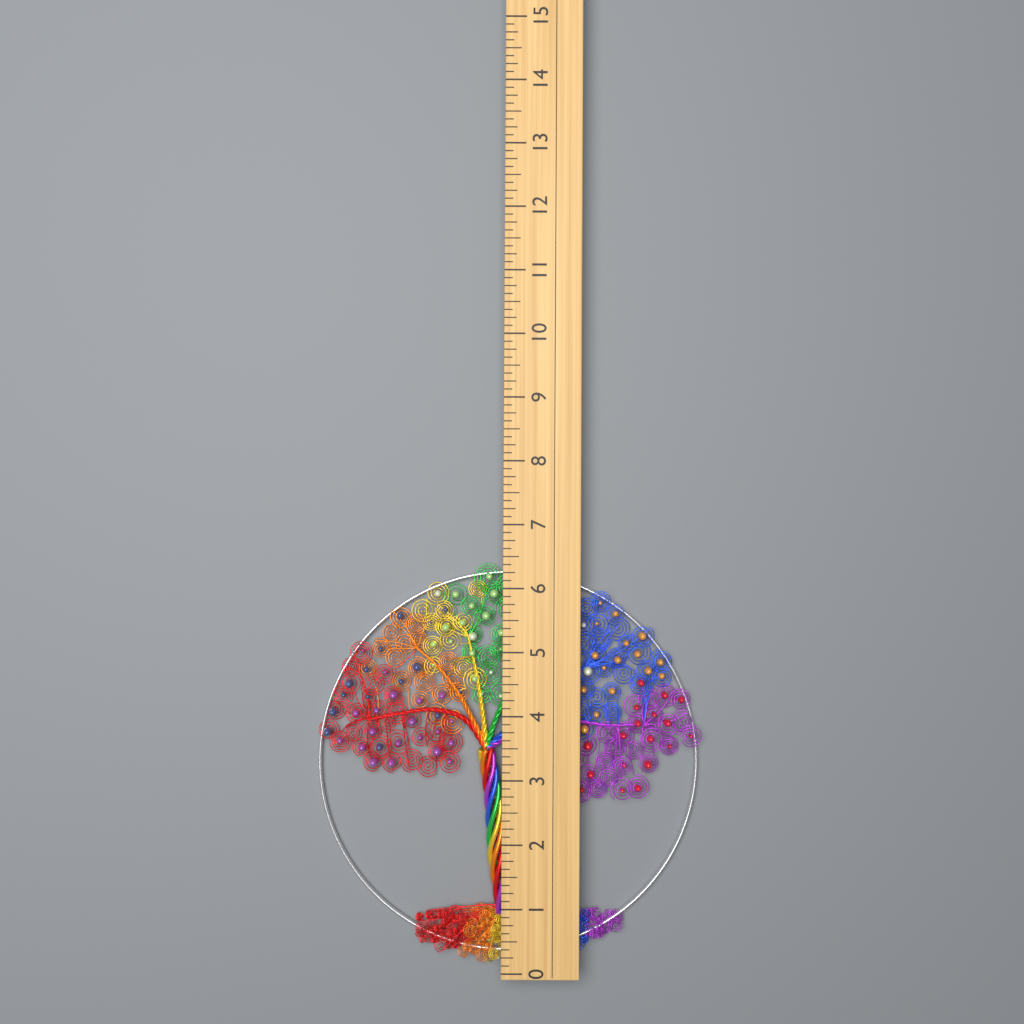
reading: 6.375 (no unit)
